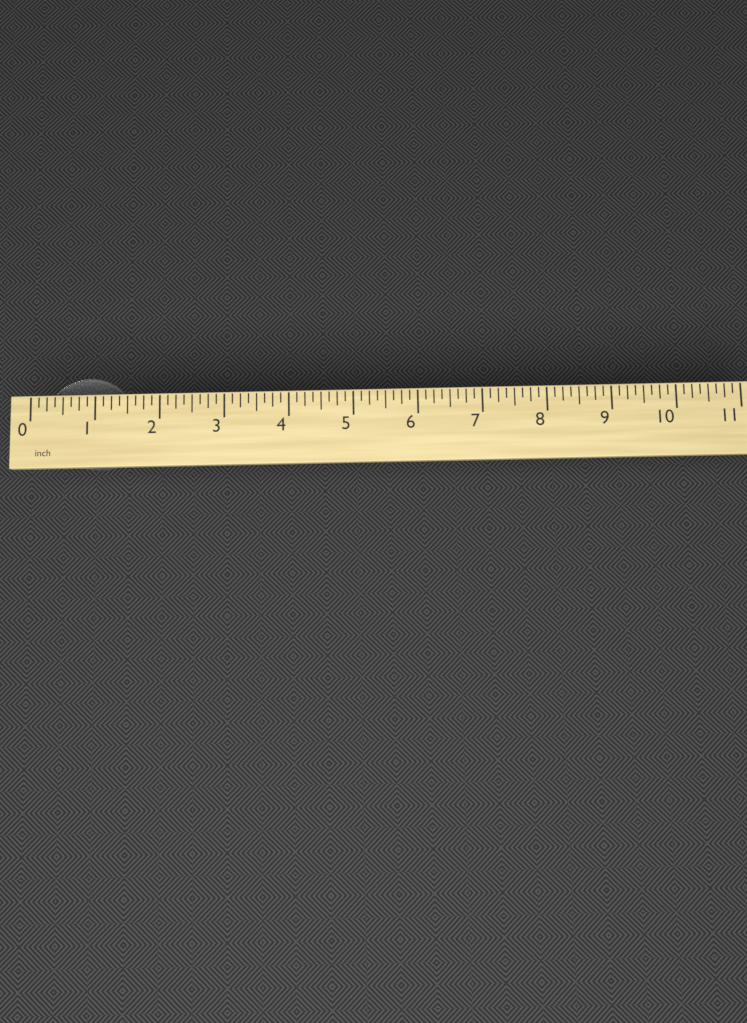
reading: 1.750 inch
